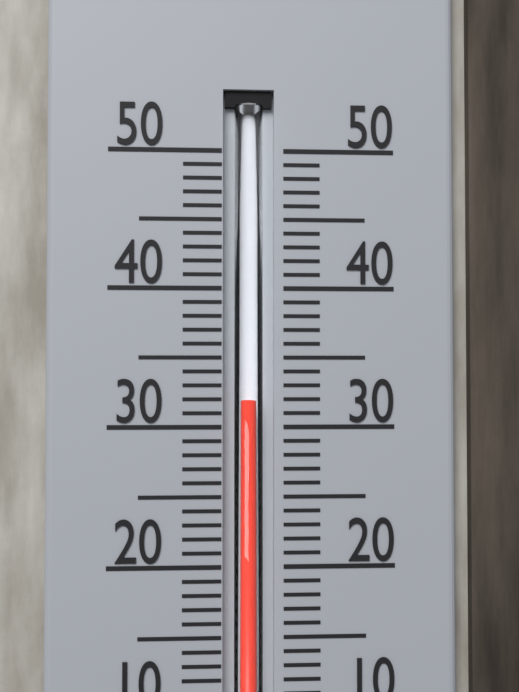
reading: 32 °C
